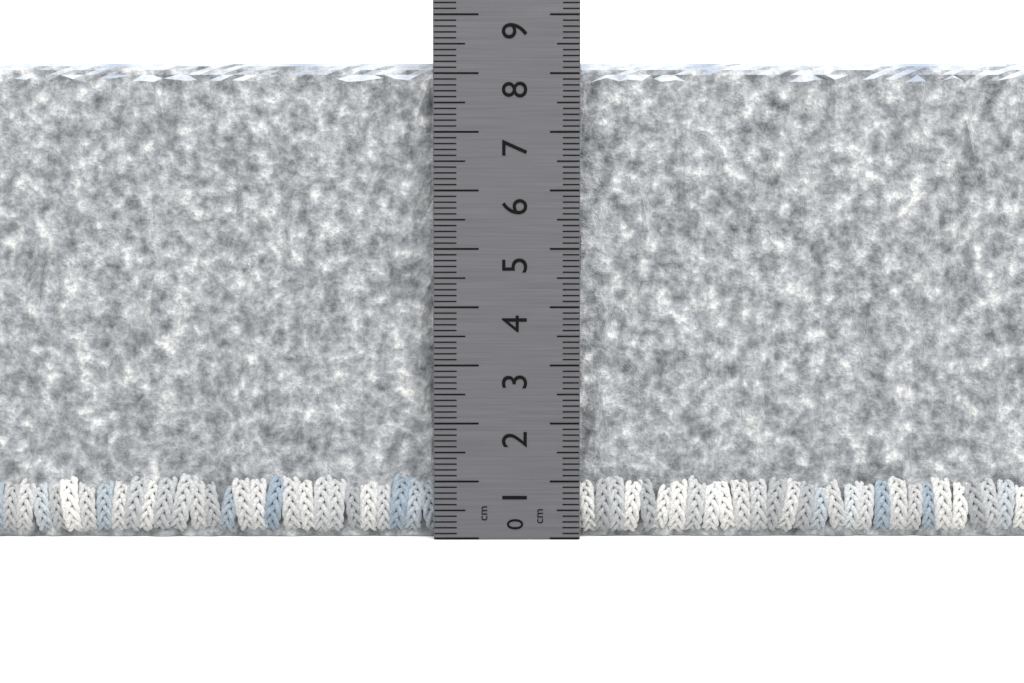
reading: 8.2 cm
